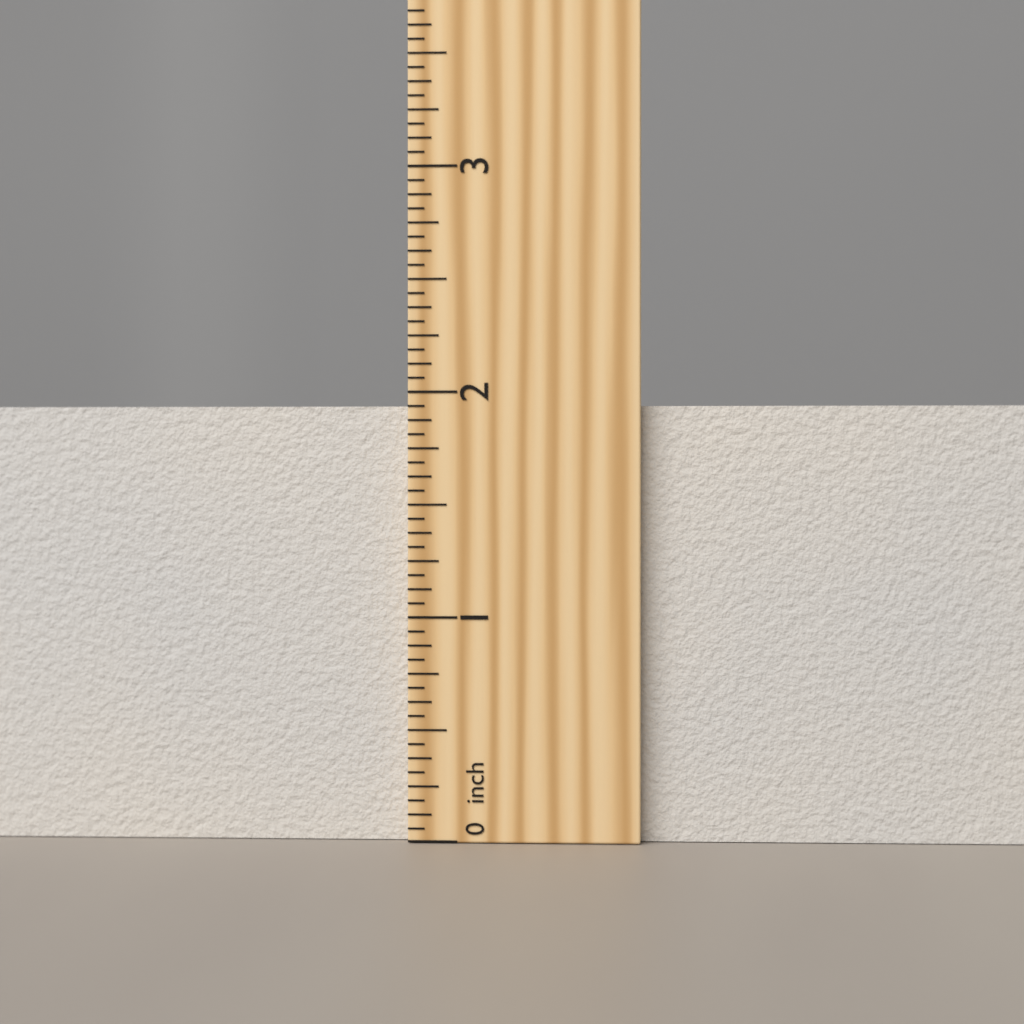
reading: 1.9375 inch
